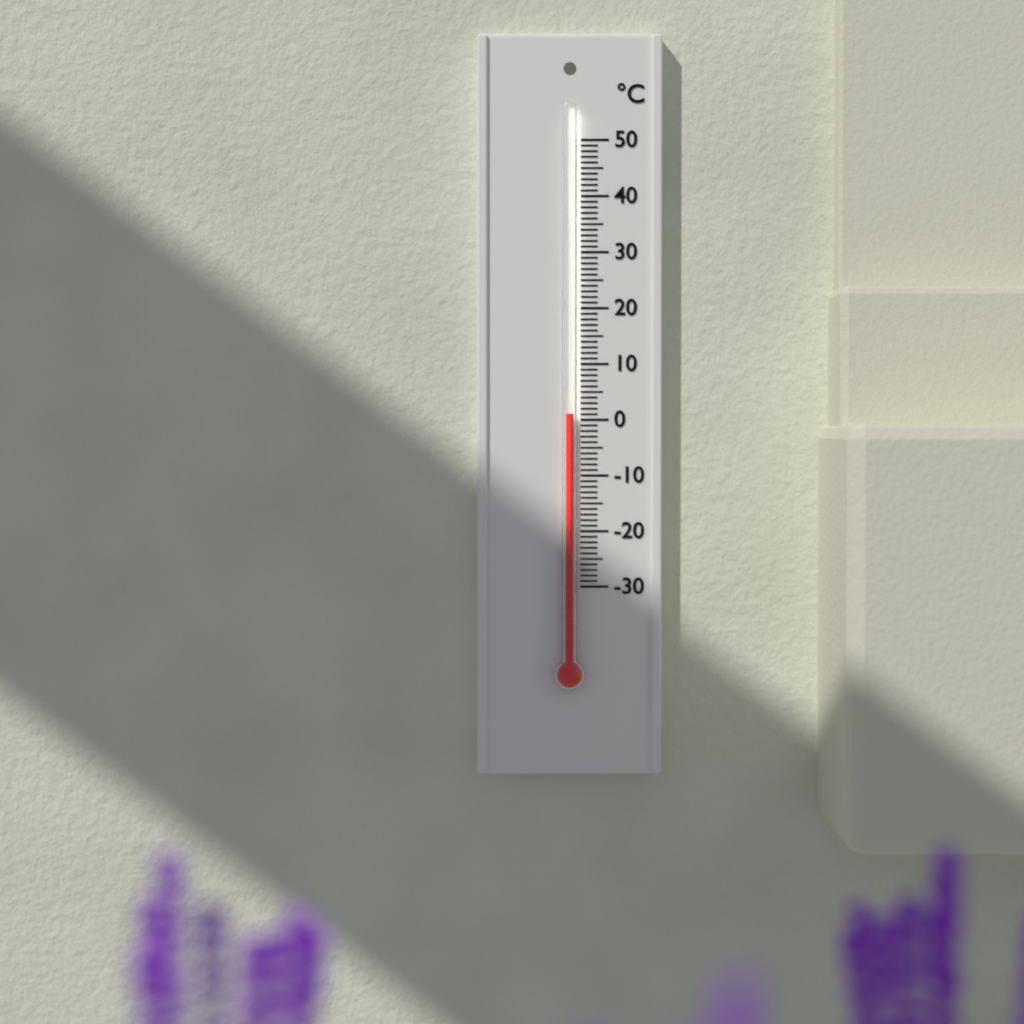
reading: 1 °C
